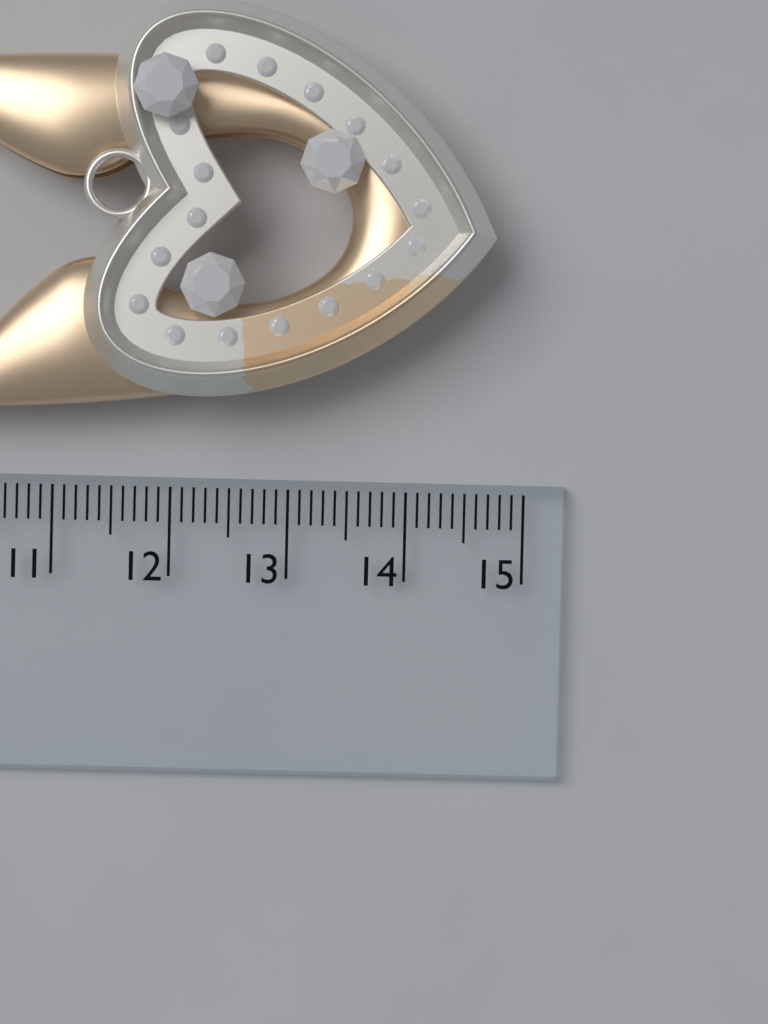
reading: 14.7 cm
